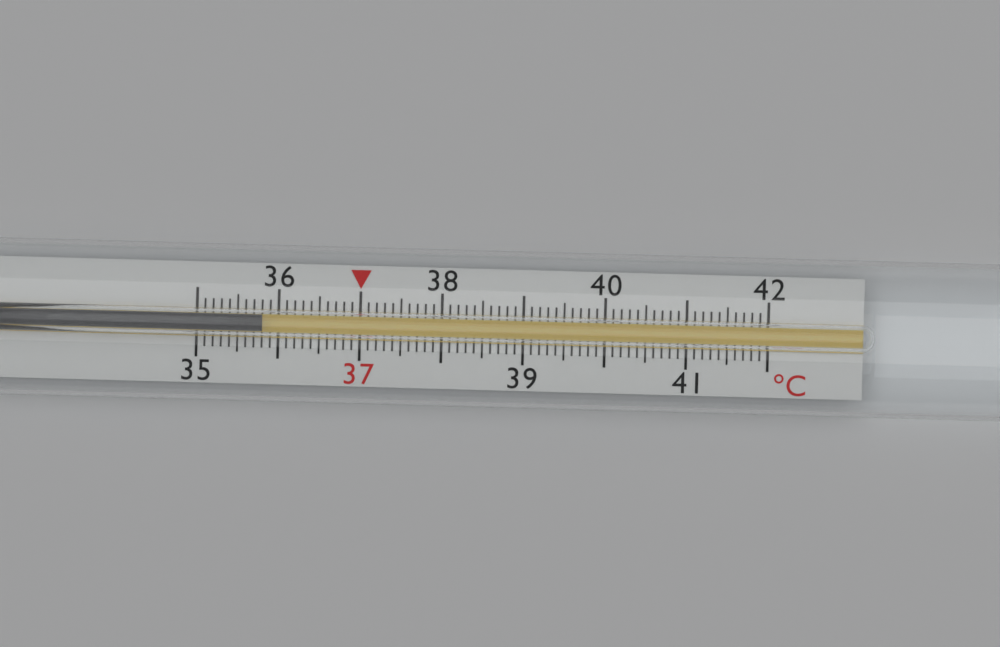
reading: 35.8 °C
